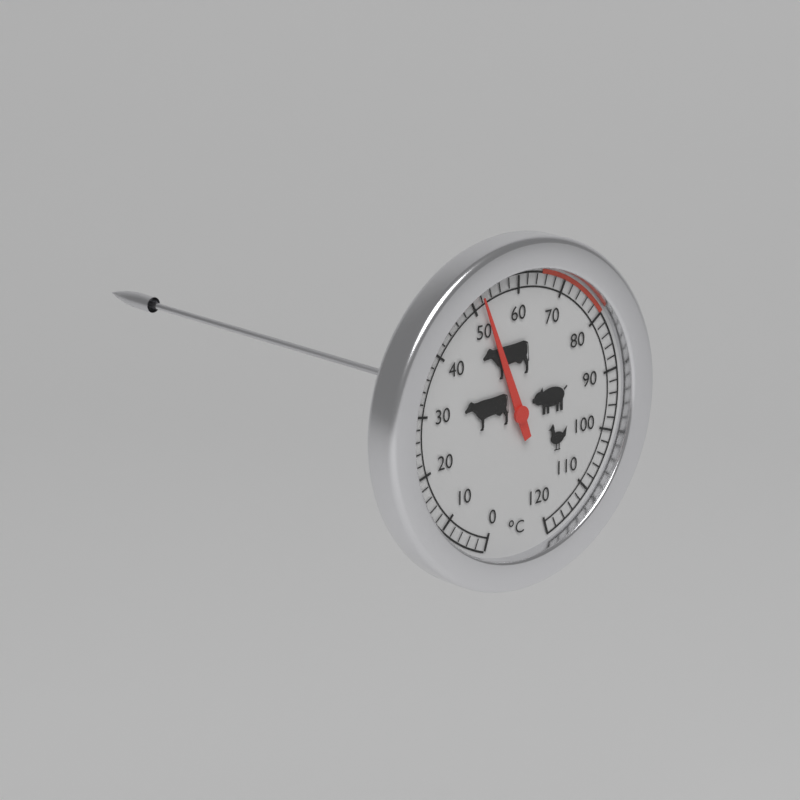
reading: 52 °C
